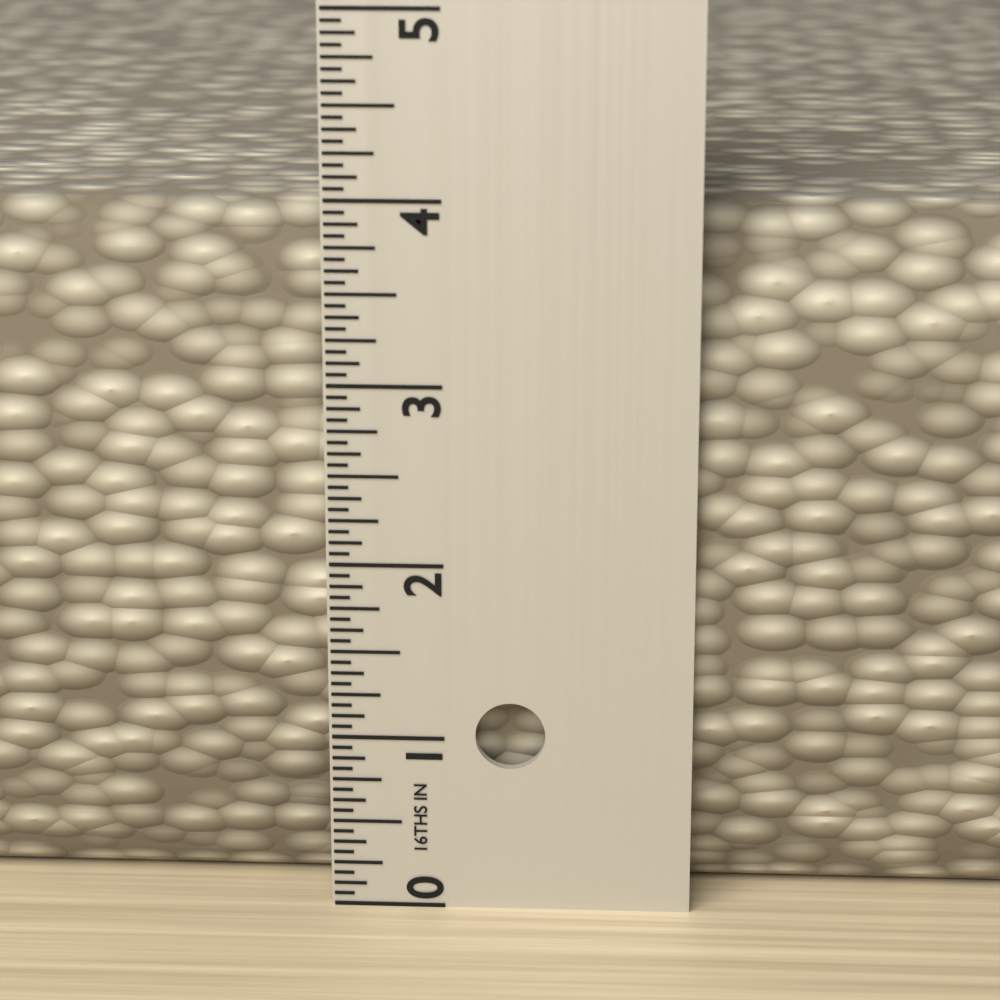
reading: 3.9375 in
